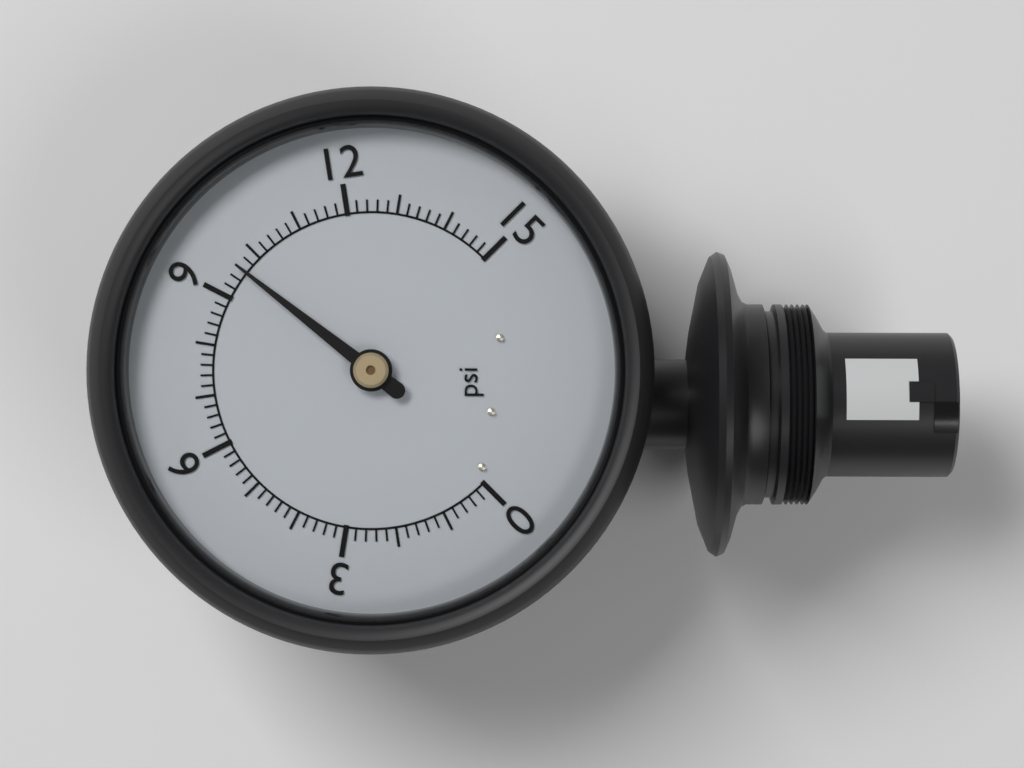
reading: 9.6 psi
